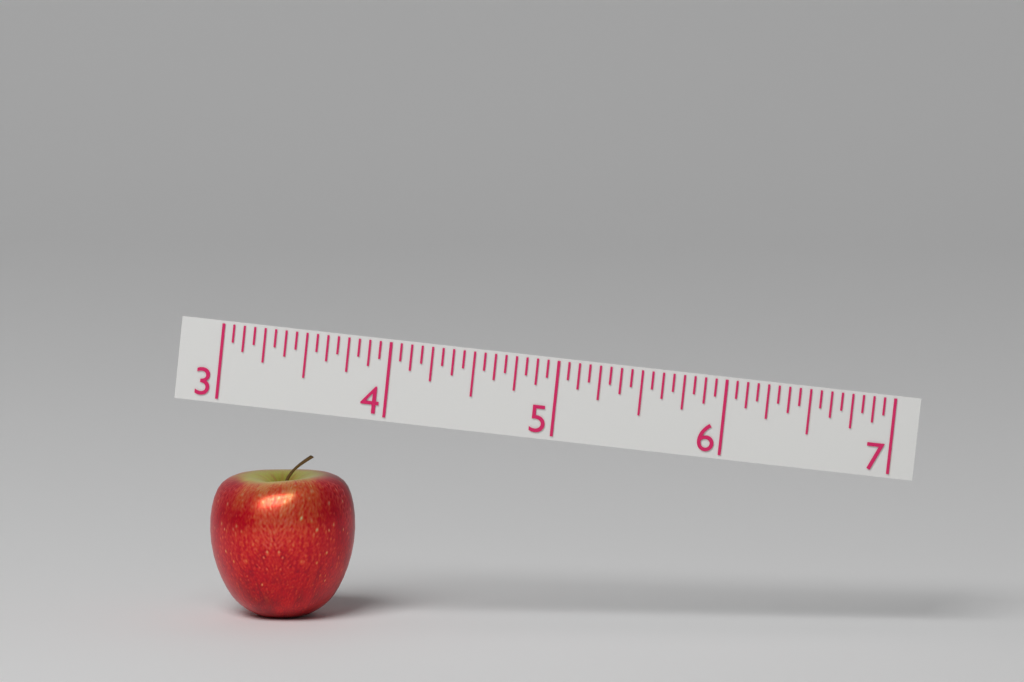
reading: 3.8750 (no unit)
